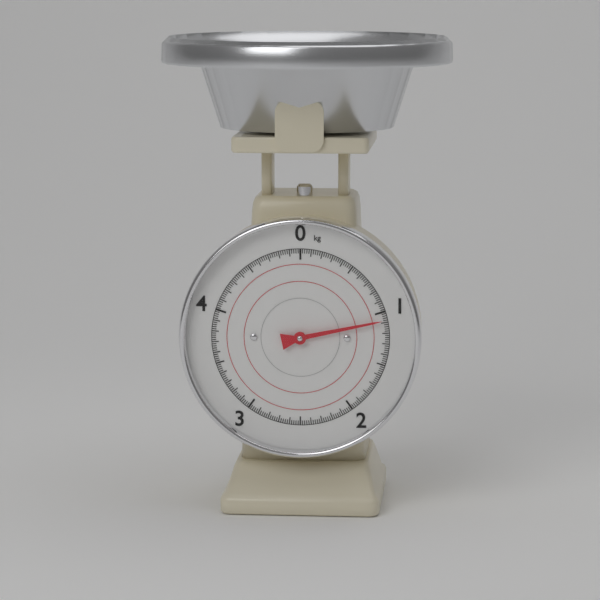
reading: 1.08 kg
